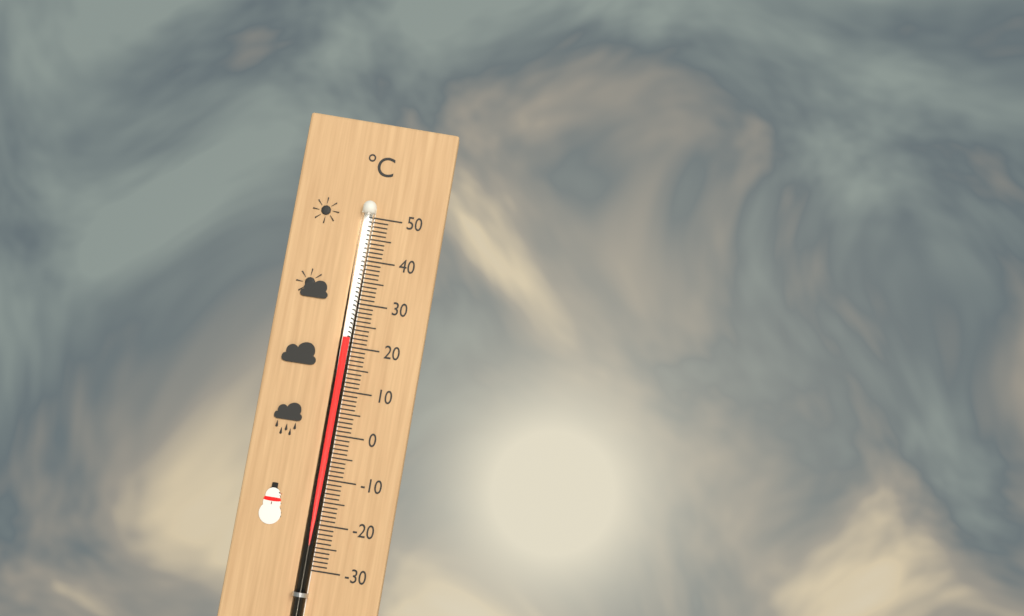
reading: 22 °C
